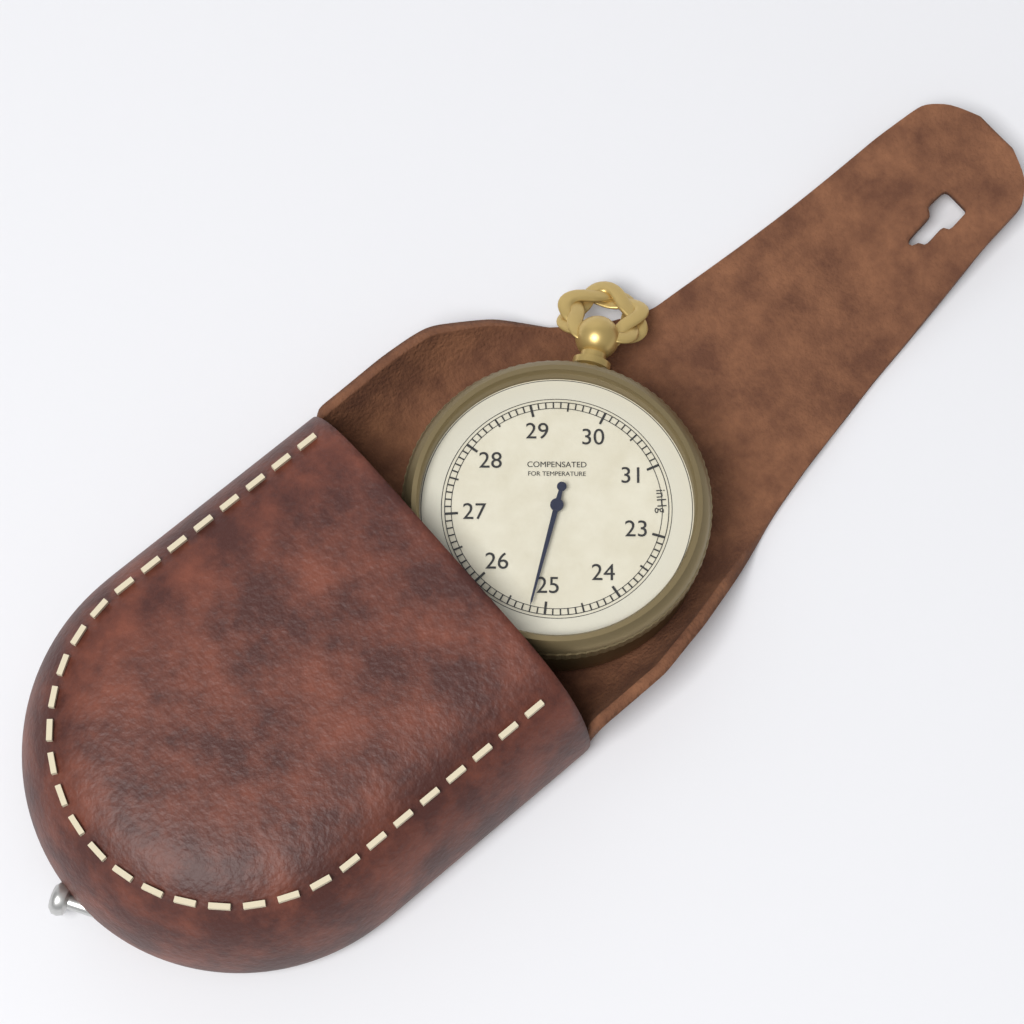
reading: 25.2 inHg
